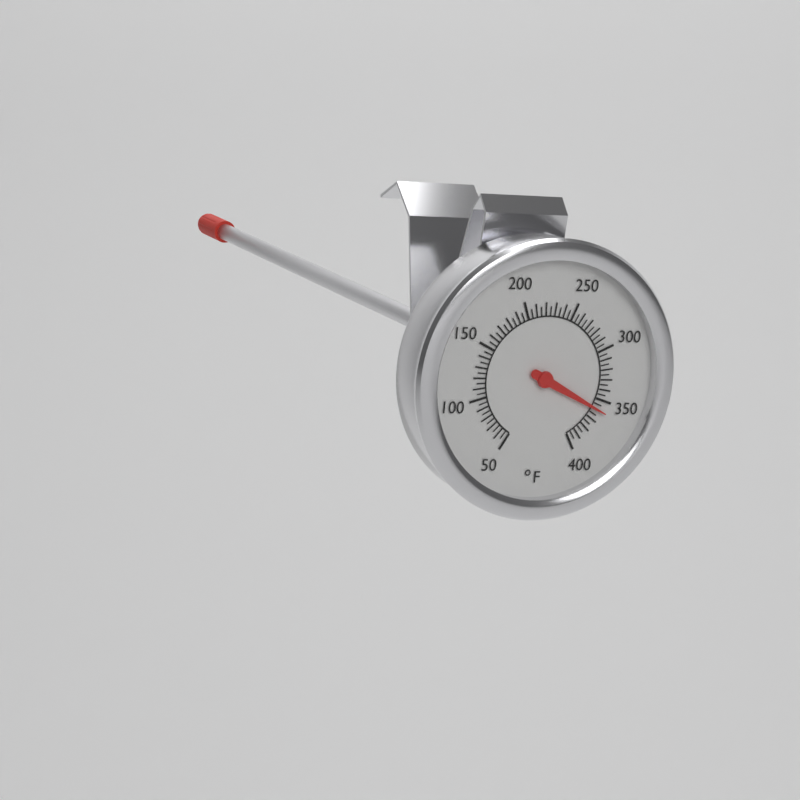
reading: 360 °F
